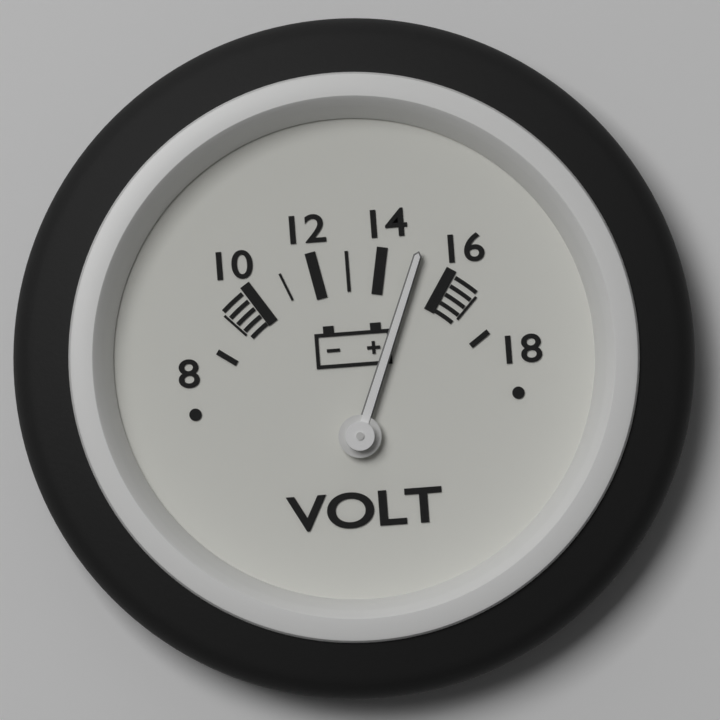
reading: 15 V
